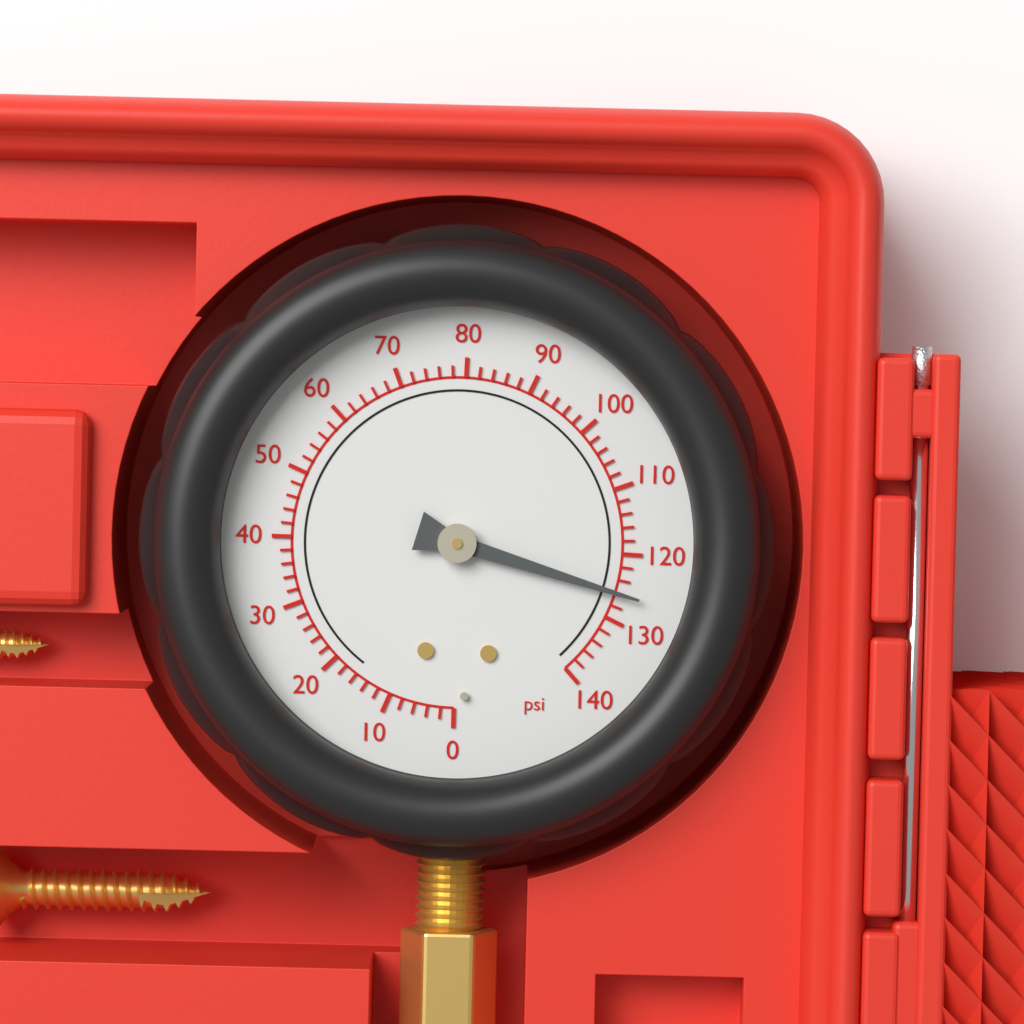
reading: 126 psi
